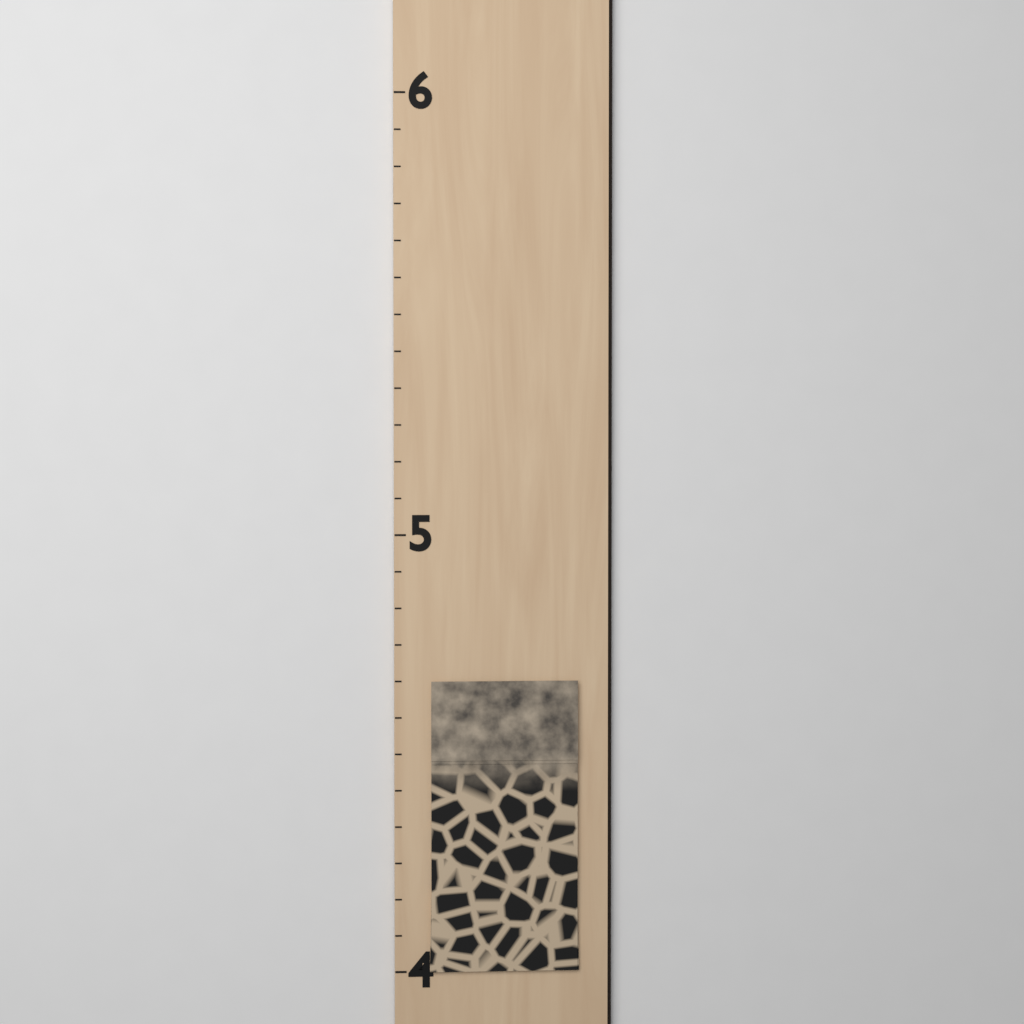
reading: 4.666667 (no unit)
